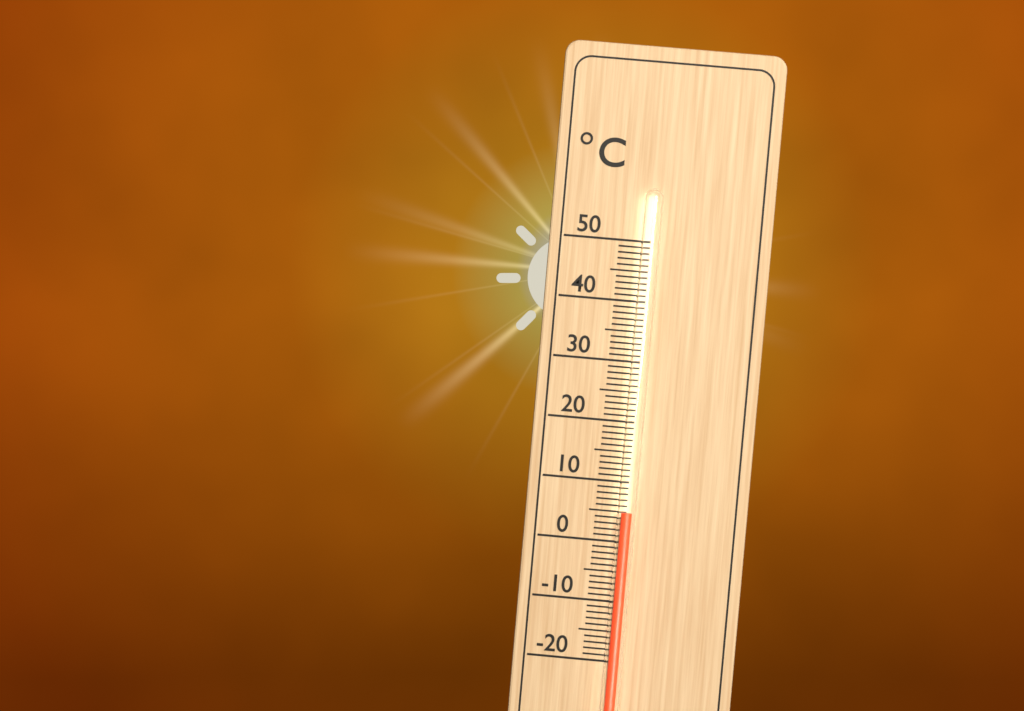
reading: 5 °C
